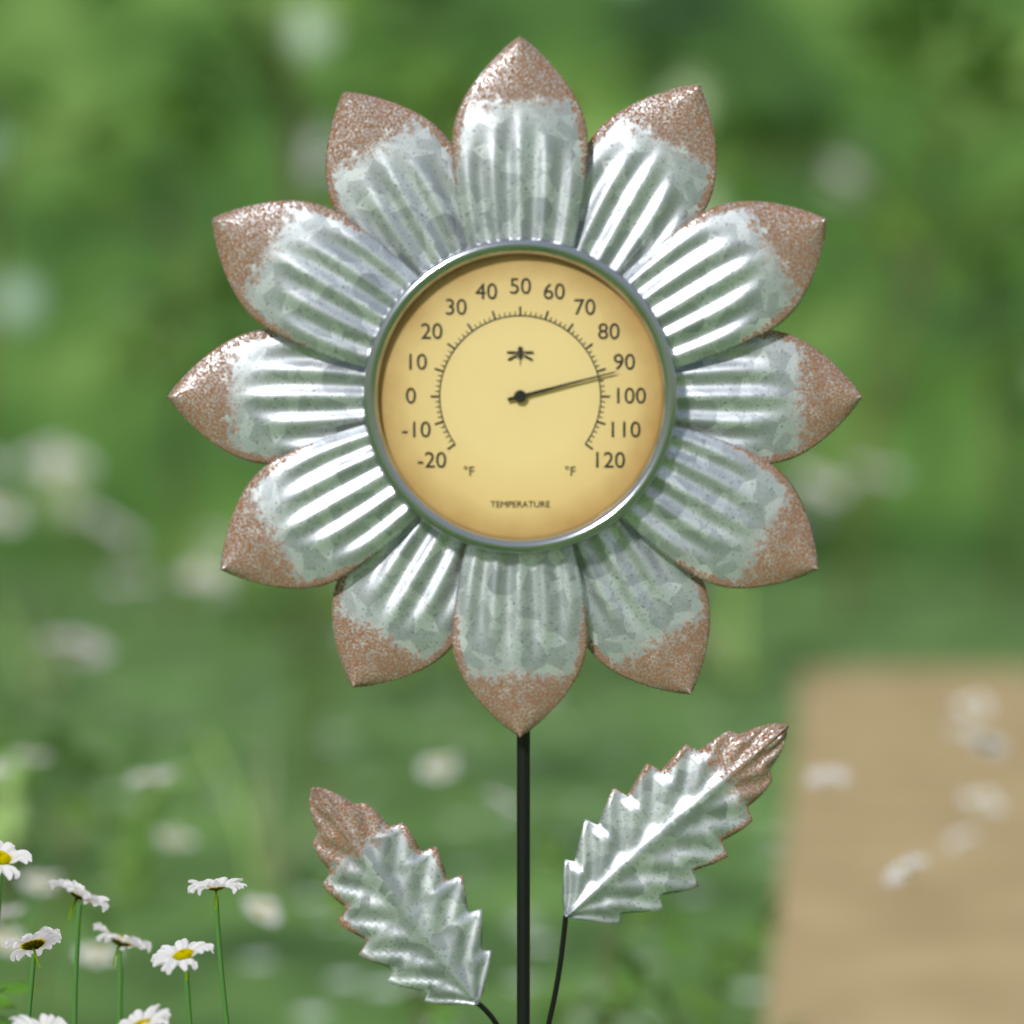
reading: 92 °F
